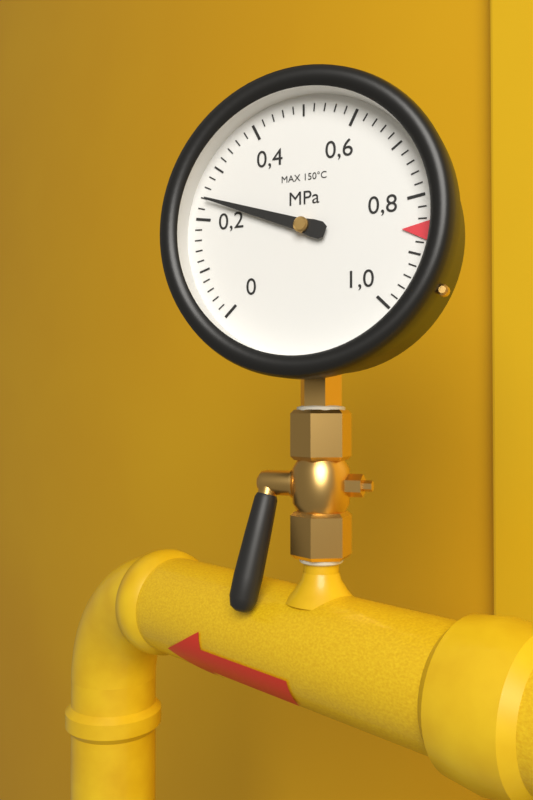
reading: 0.24 MPa
